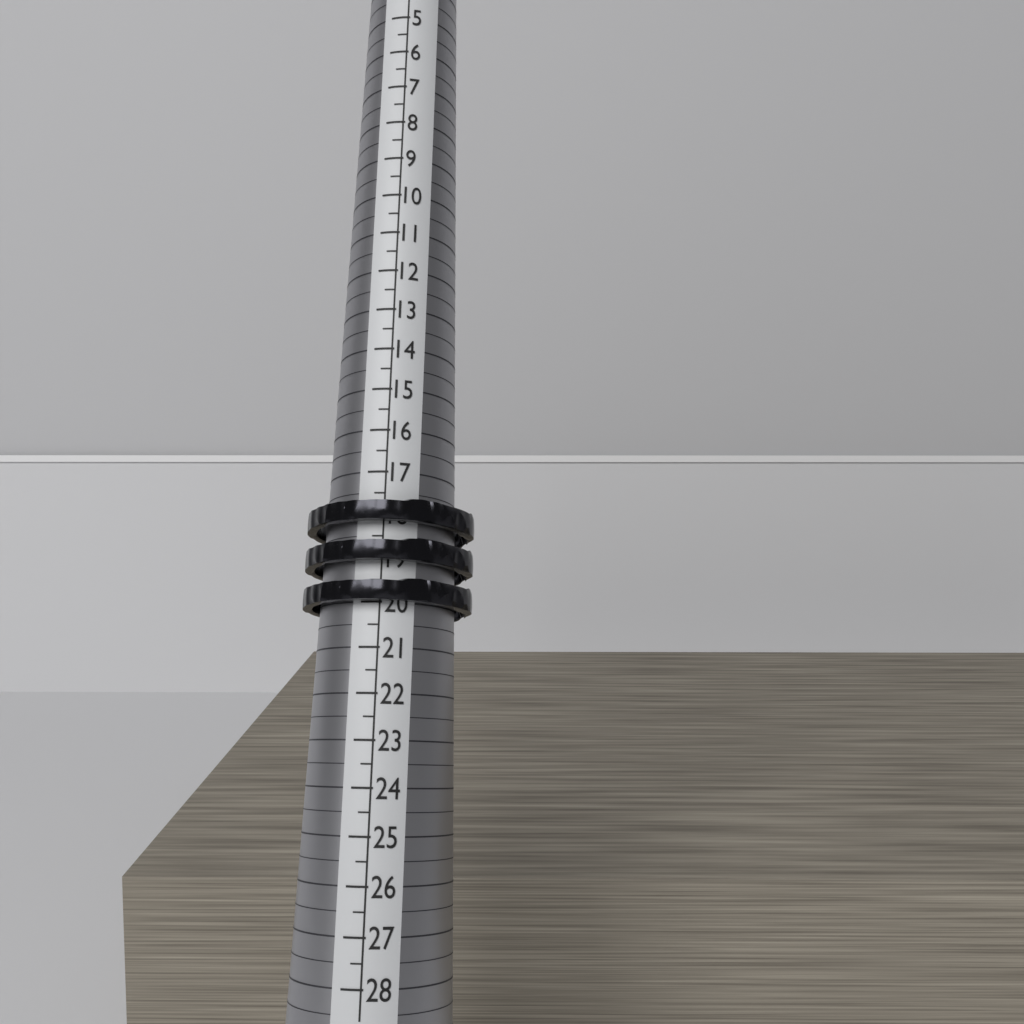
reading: 20.0 (no unit)
